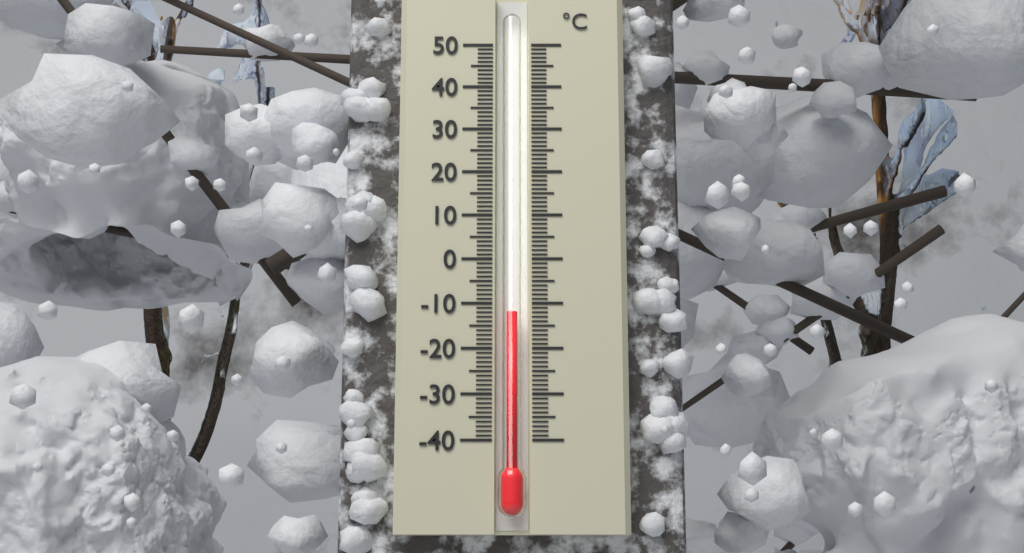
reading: -12 °C
